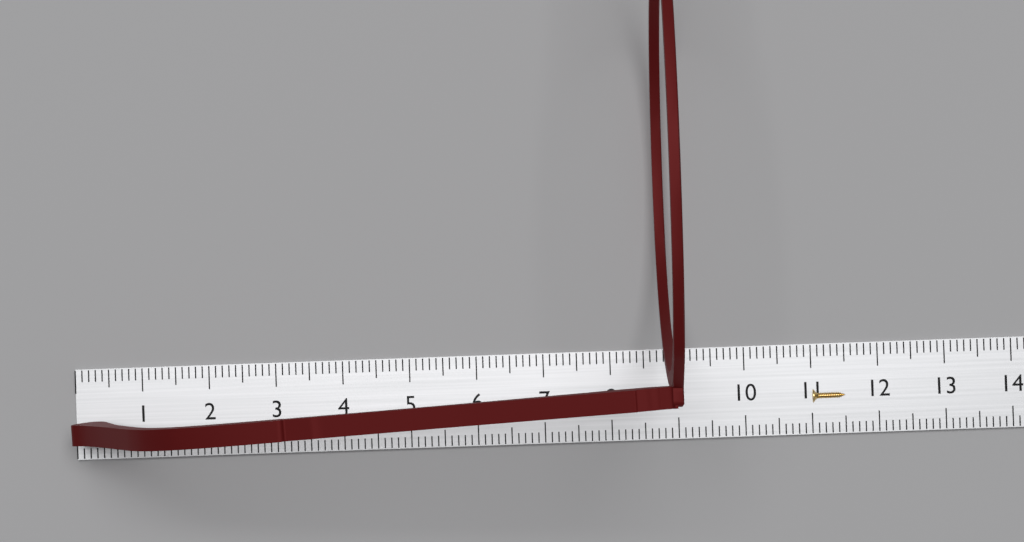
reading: 8.9 cm
